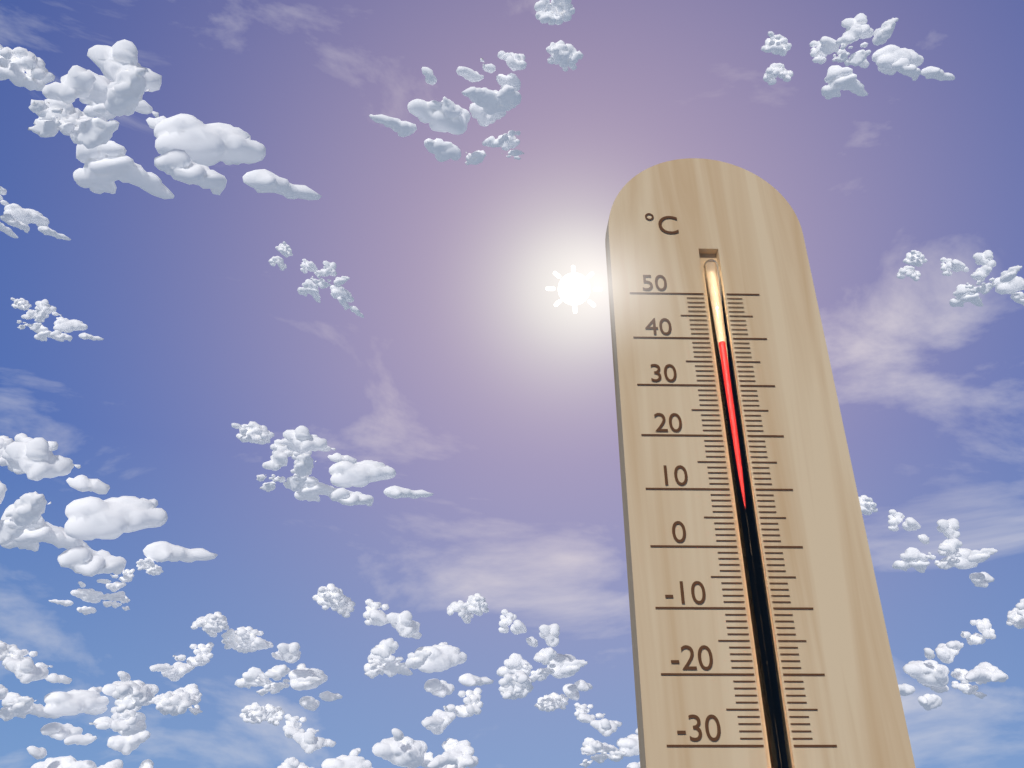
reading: 39 °C
